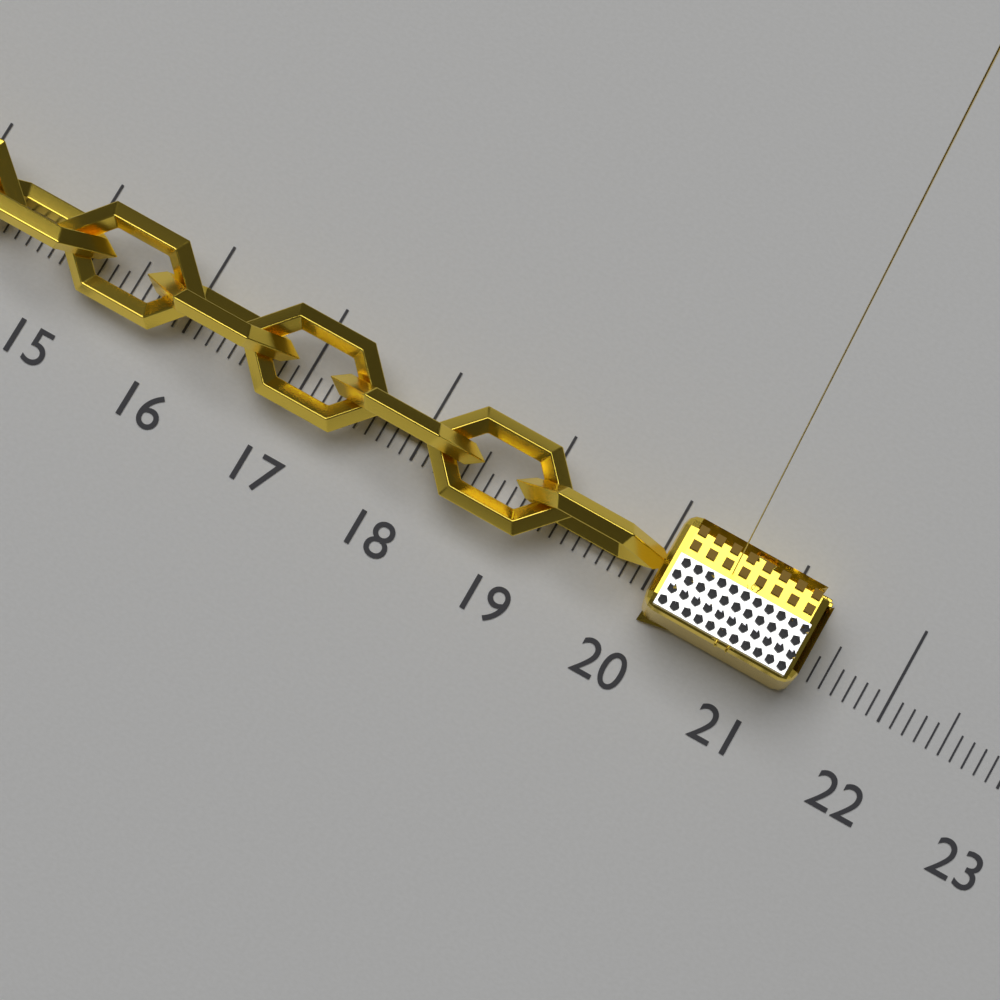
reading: 21.3 (no unit)
